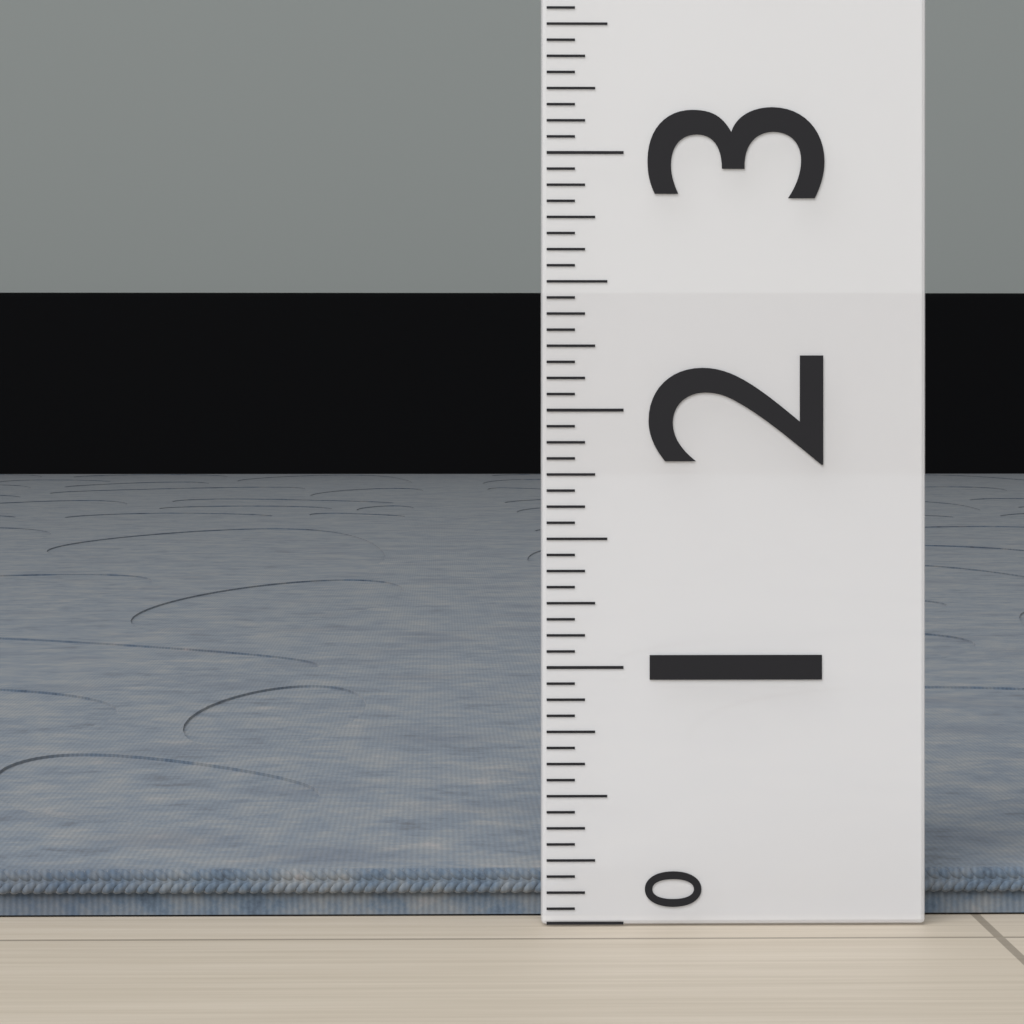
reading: 0.1875 (no unit)
